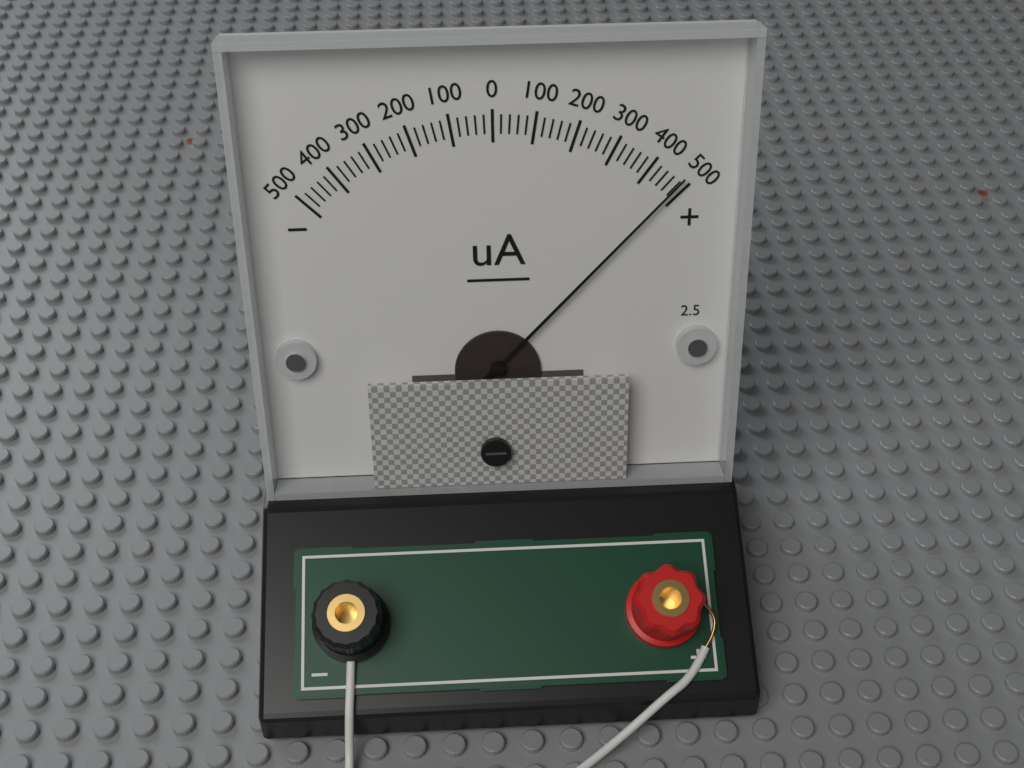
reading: 480 uA
